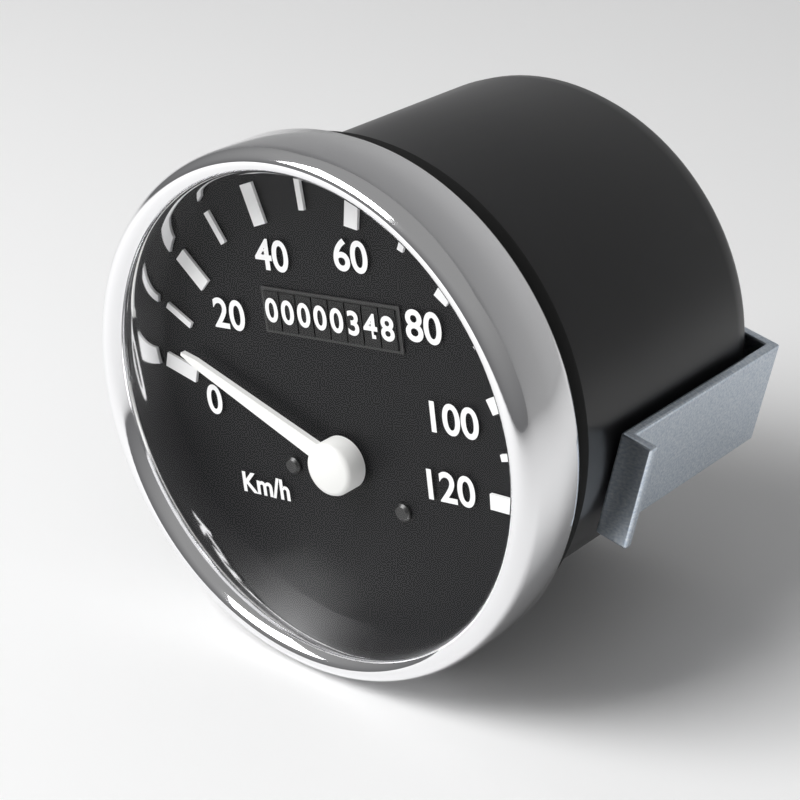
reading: 5 km/h
